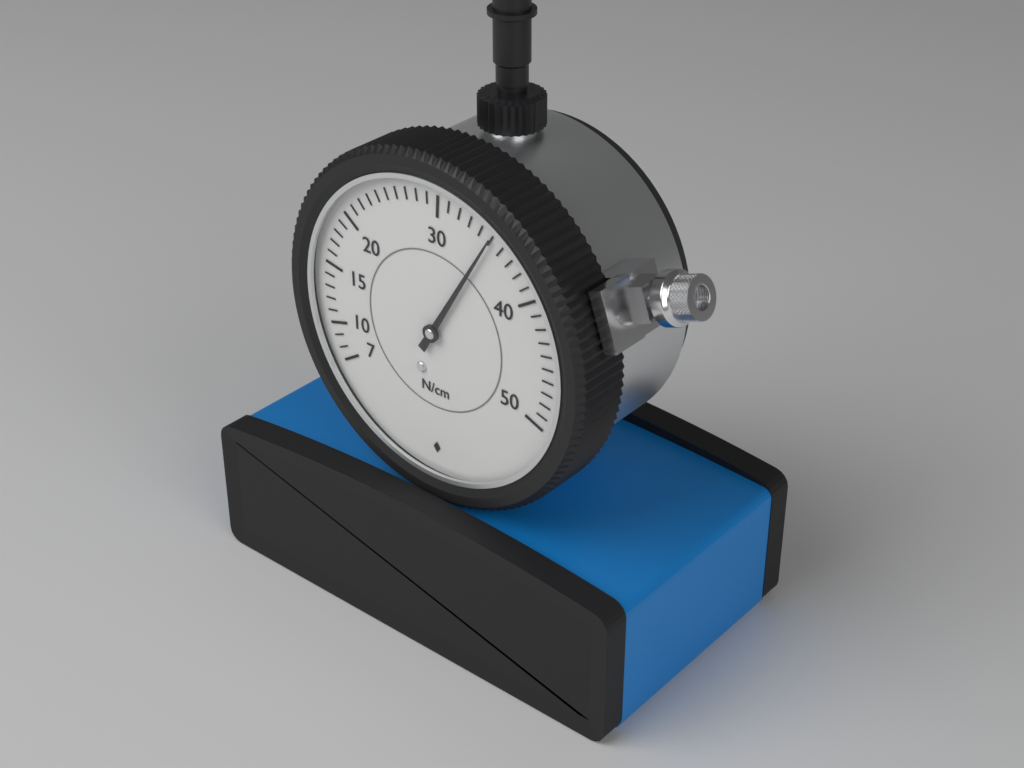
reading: 35 N/cm
